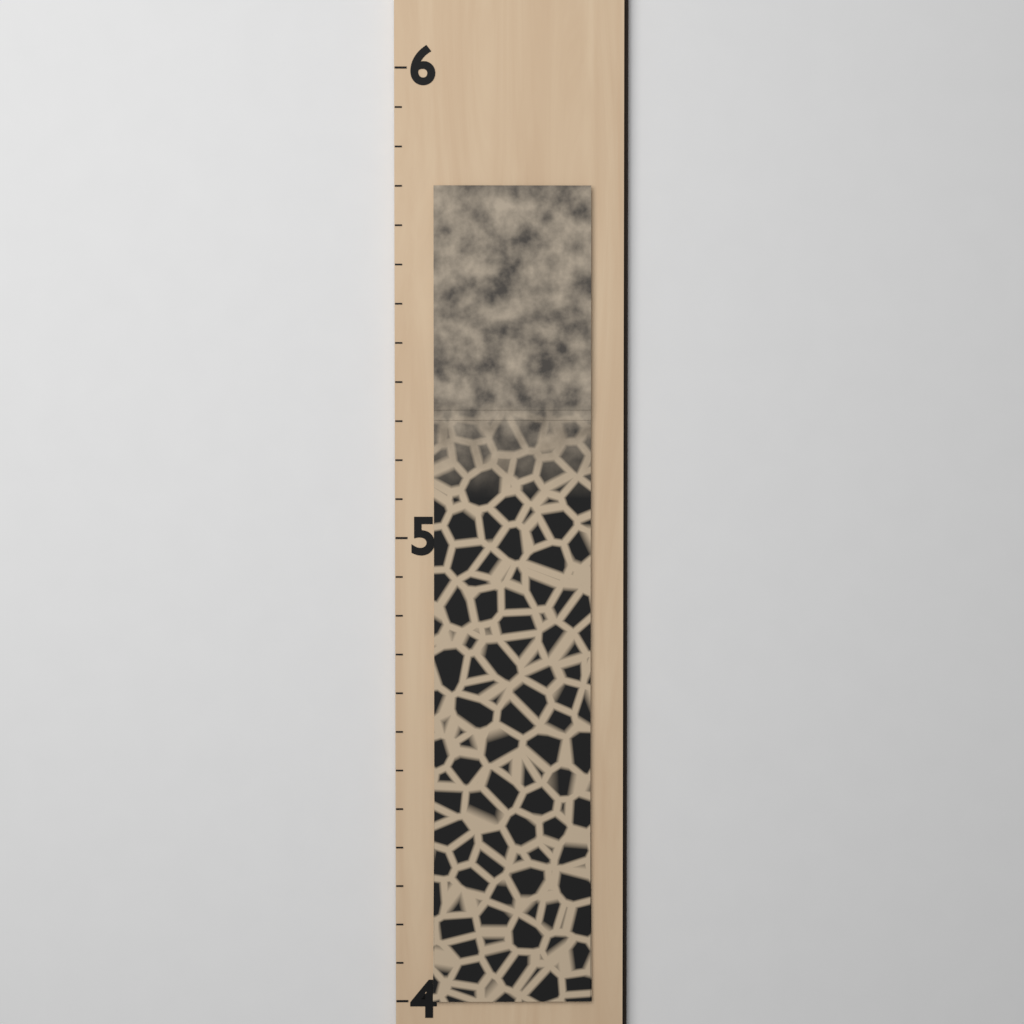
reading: 5.750000 (no unit)
